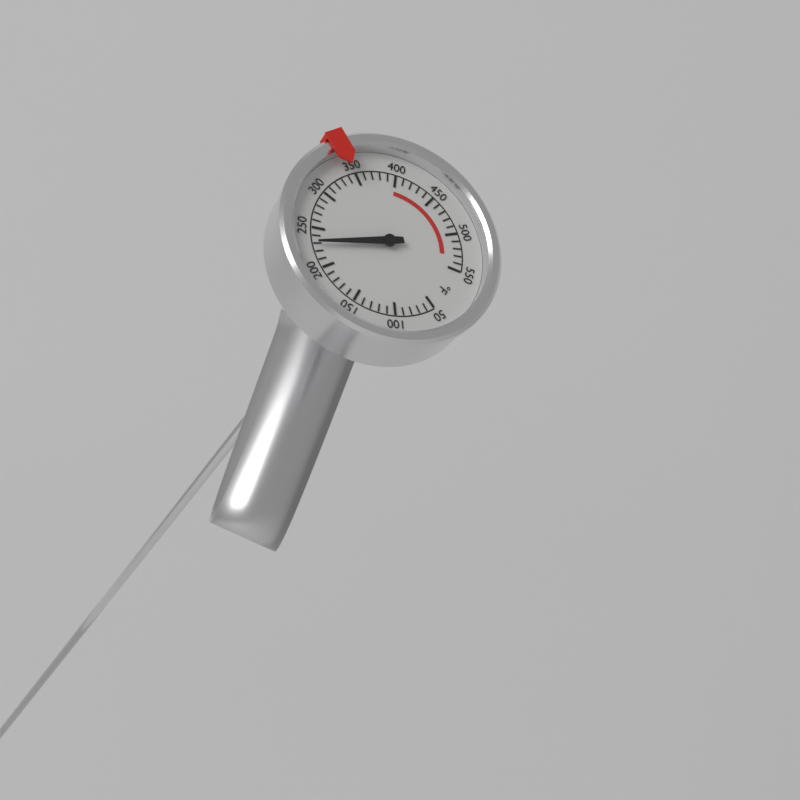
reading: 230 °F
